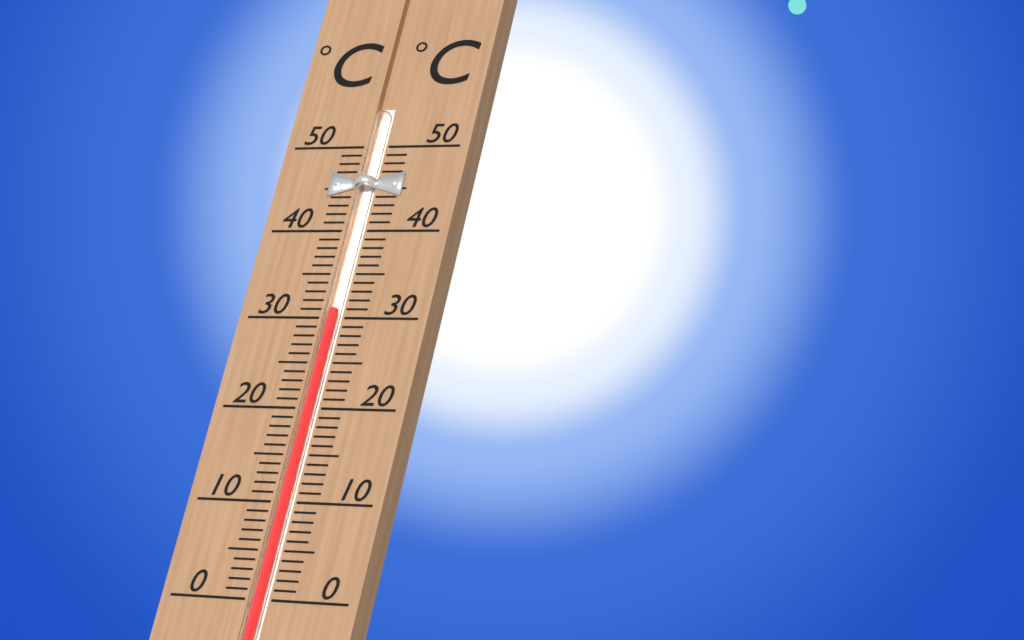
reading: 31 °C
